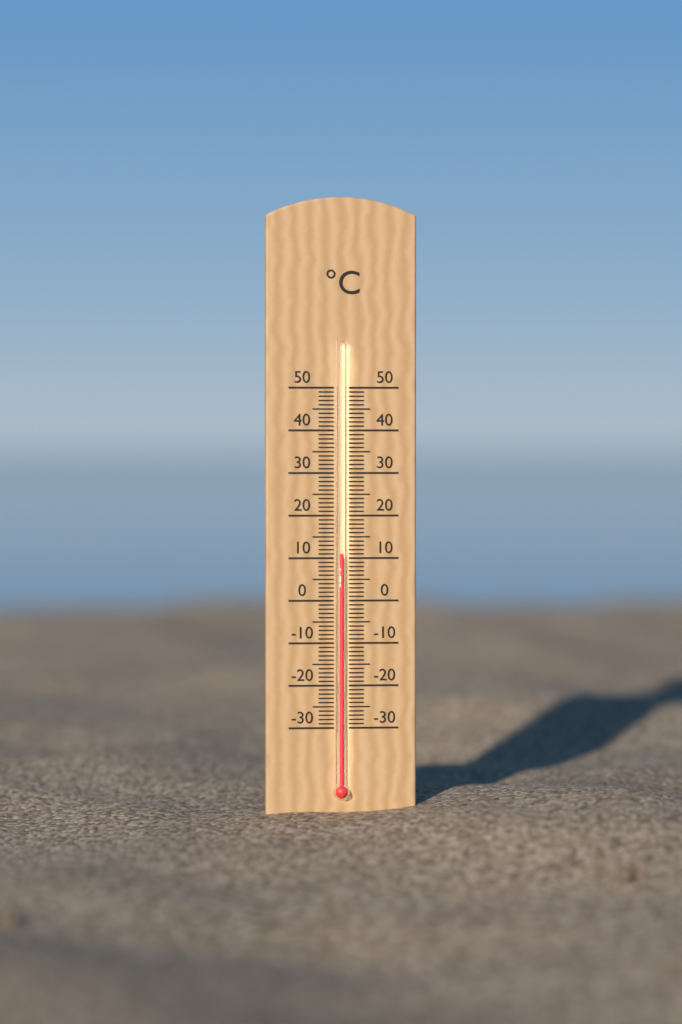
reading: 11 °C
